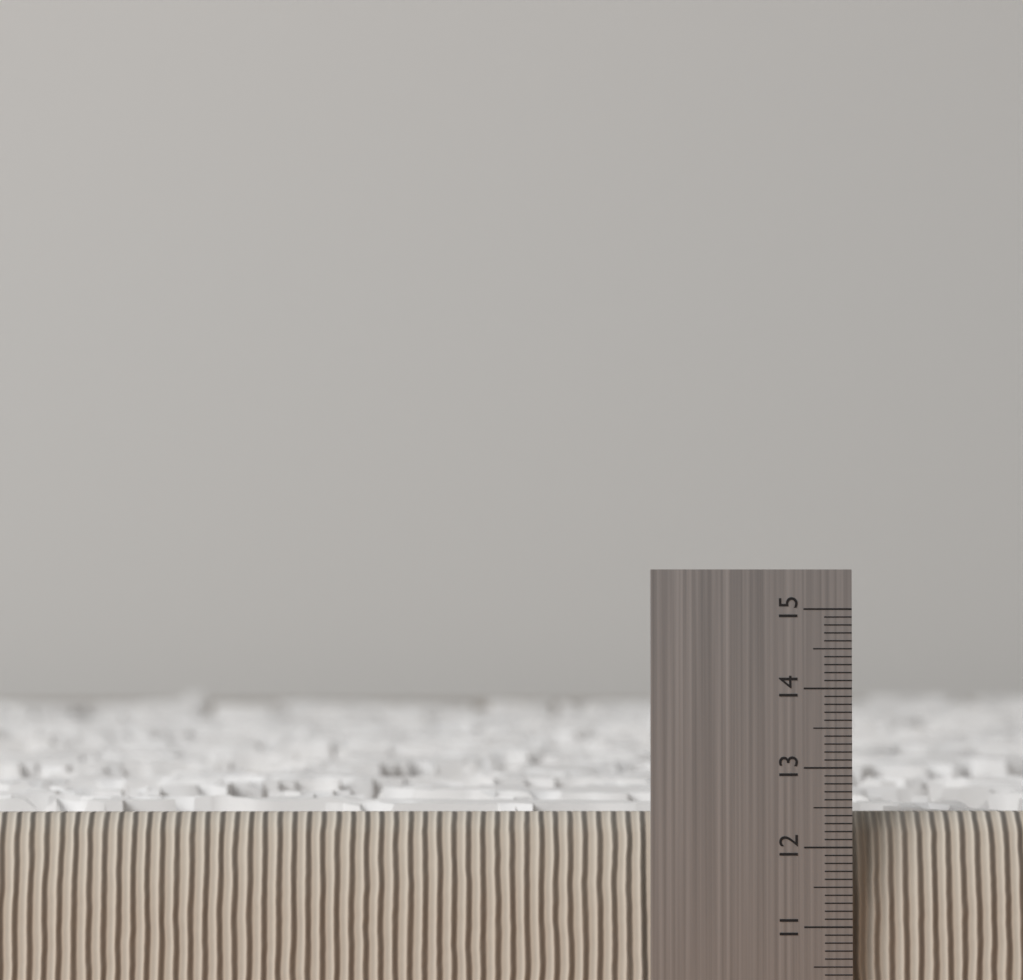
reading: 12.4 (no unit)
